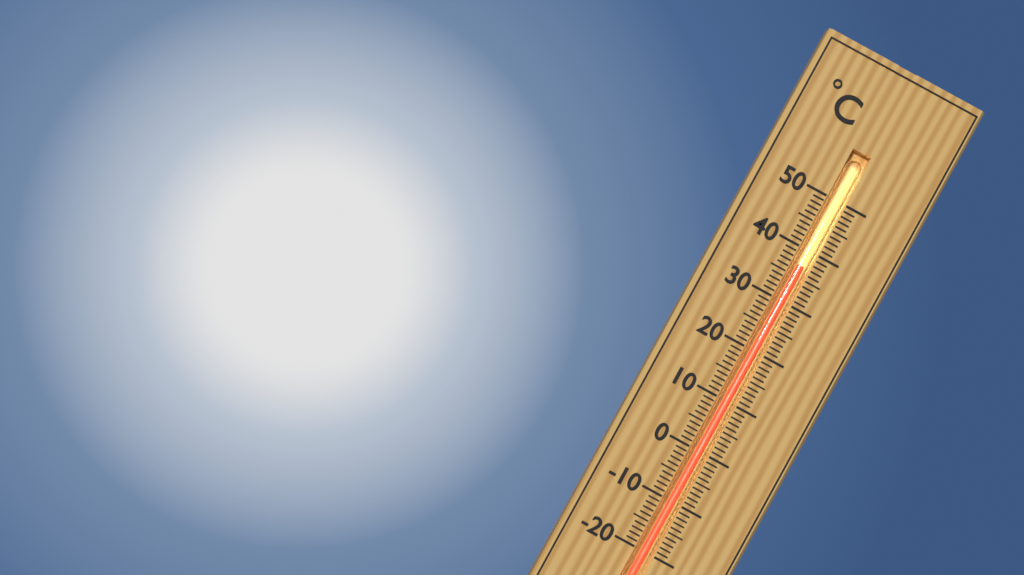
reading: 37 °C
